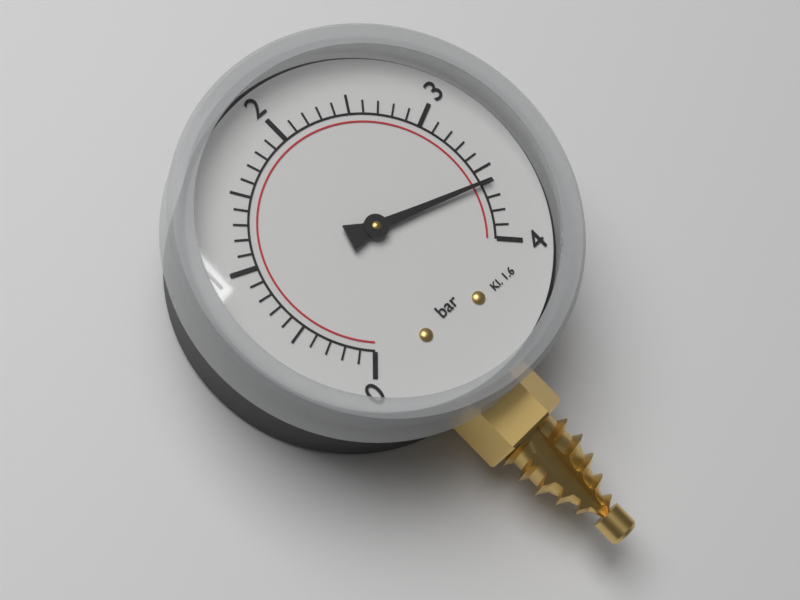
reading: 3.6 bar
